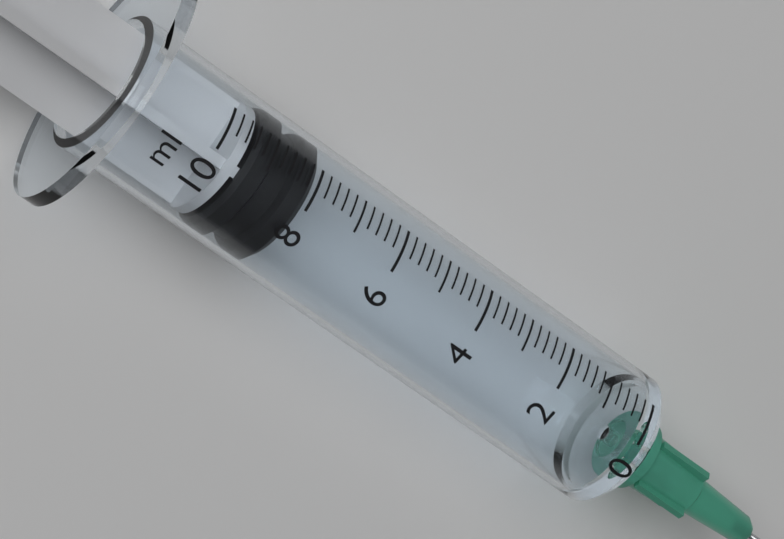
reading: 8.0 ml
